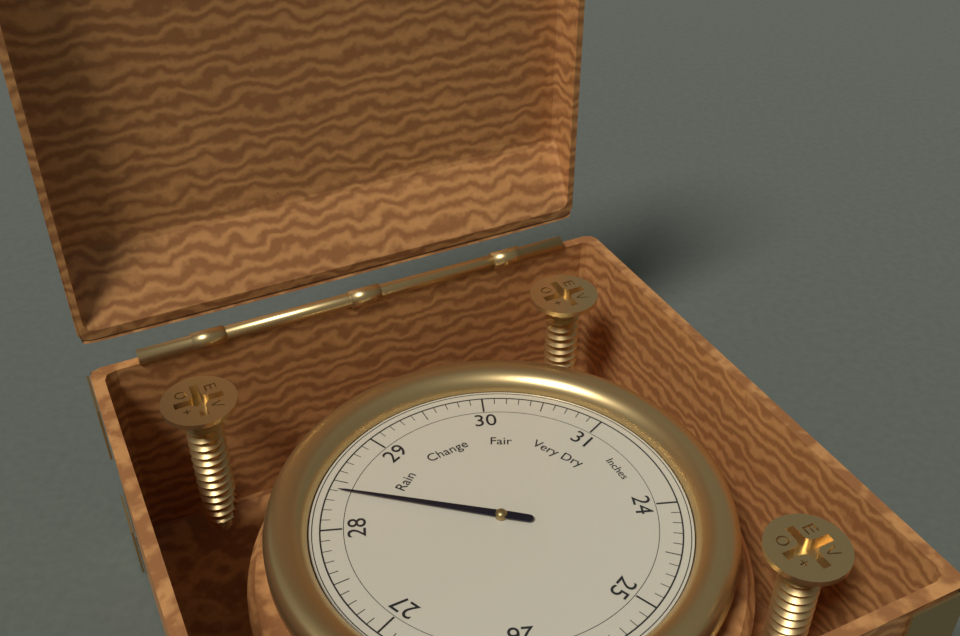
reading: 28.4 Inches
